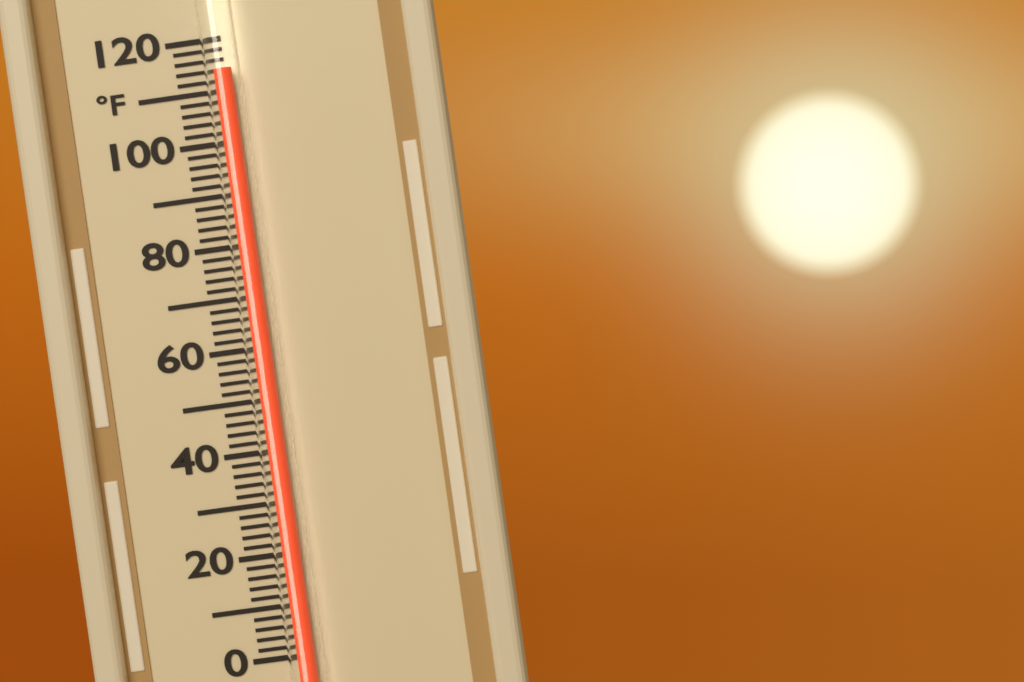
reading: 114 °F
